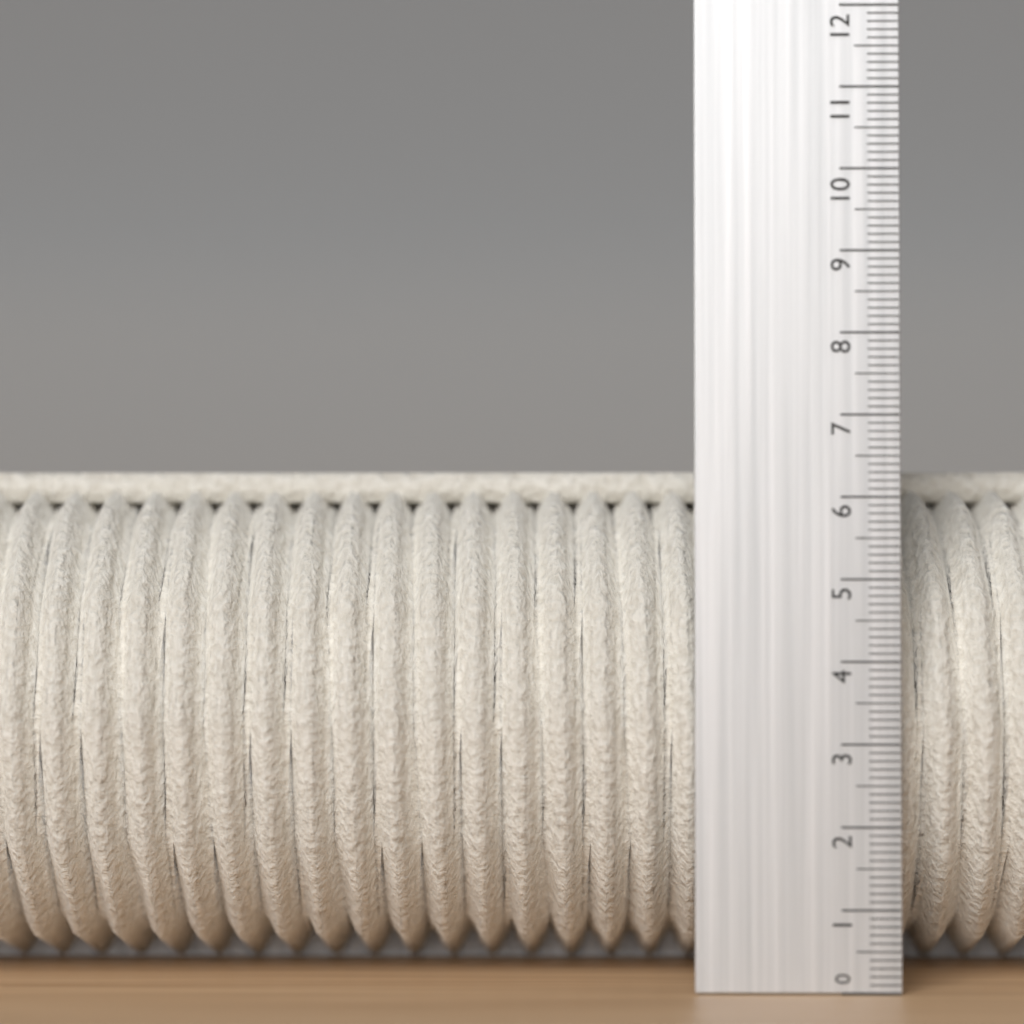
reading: 6.4 (no unit)
